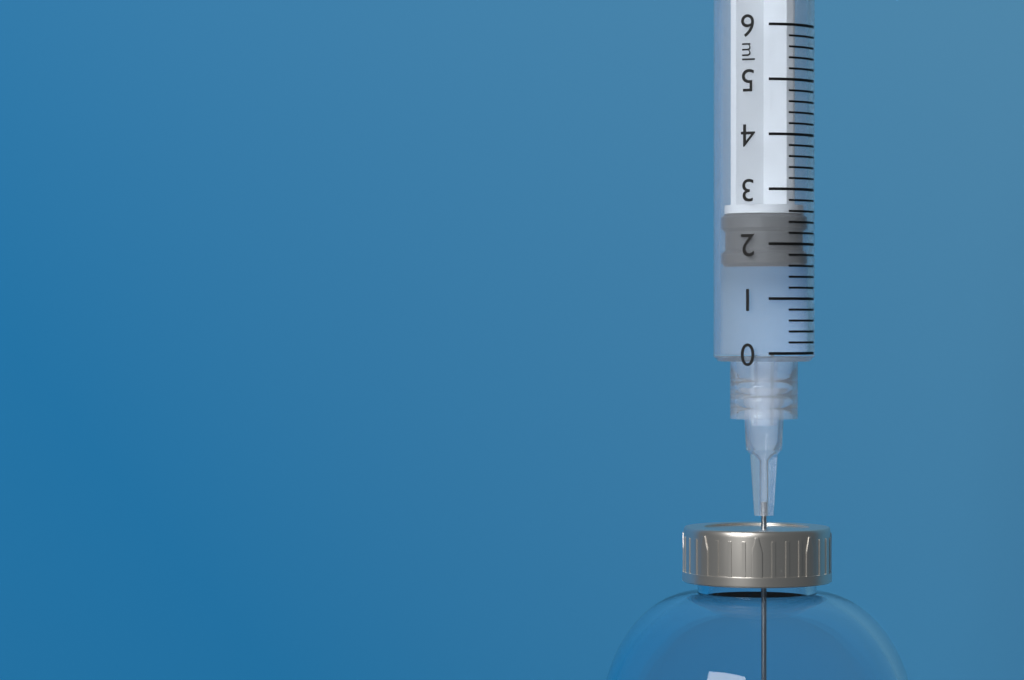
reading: 1.6 ml
